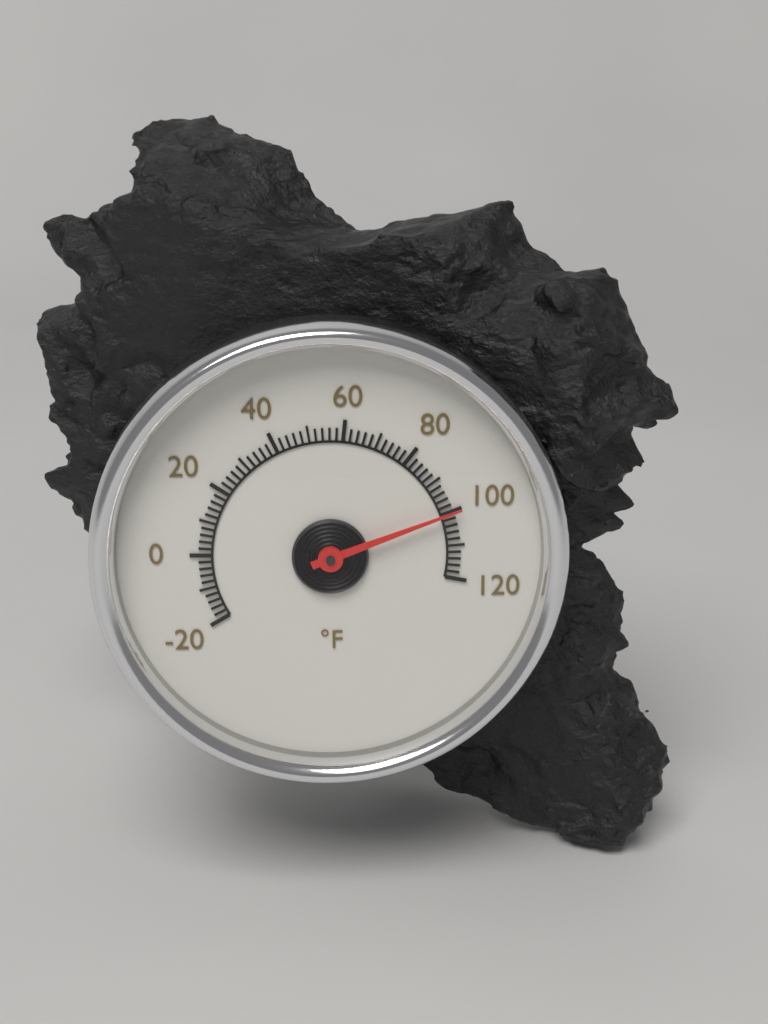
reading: 100 °F
